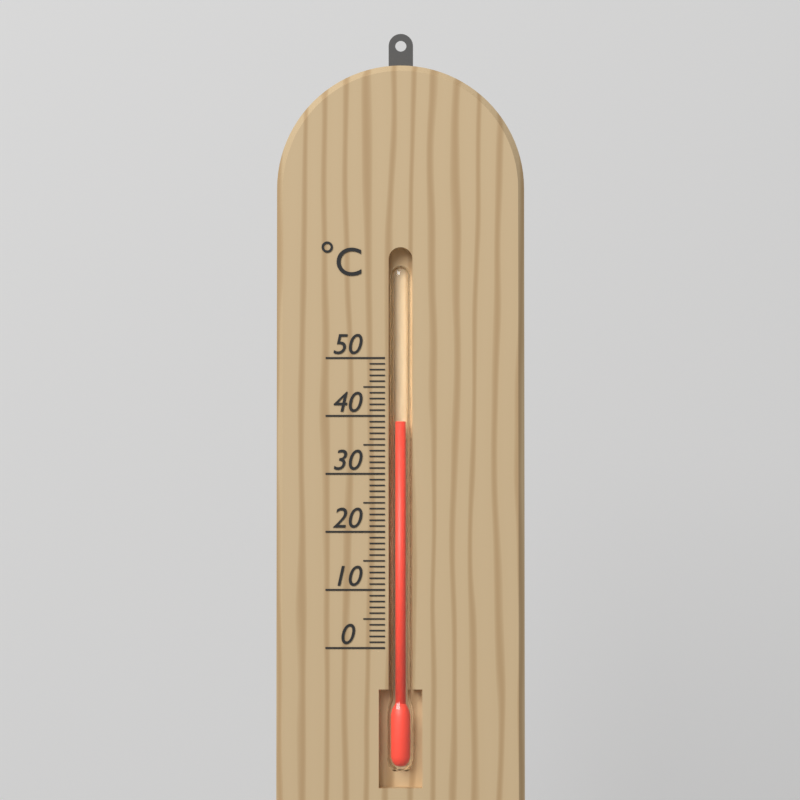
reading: 39 °C
